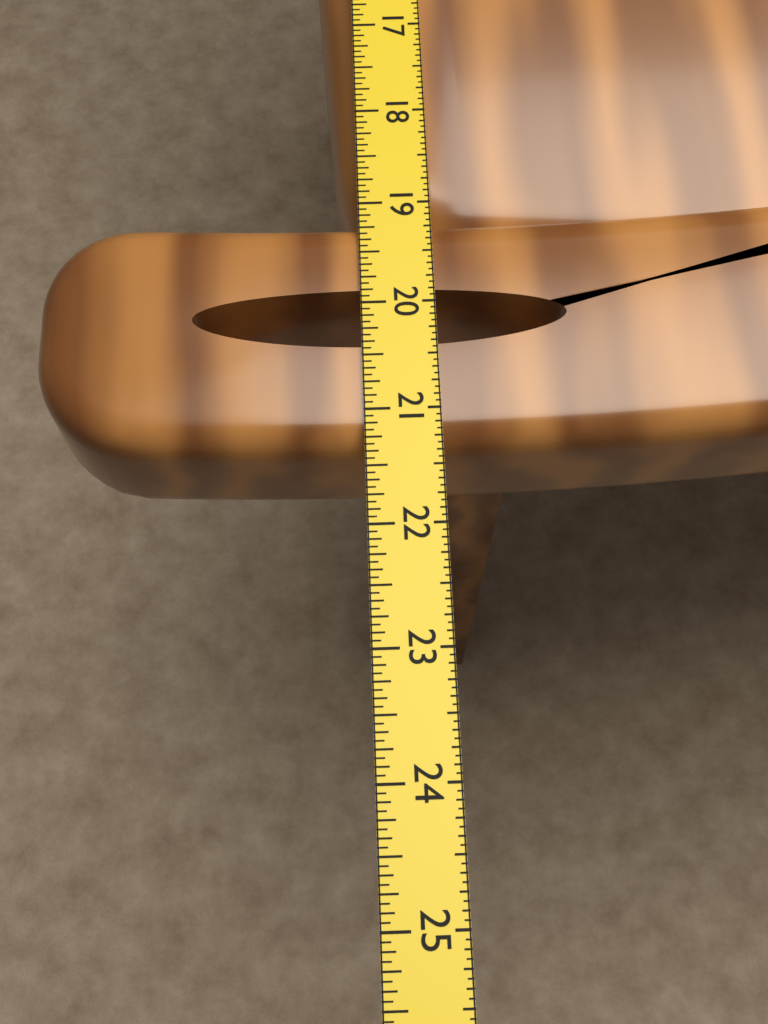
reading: 21.3125 in
